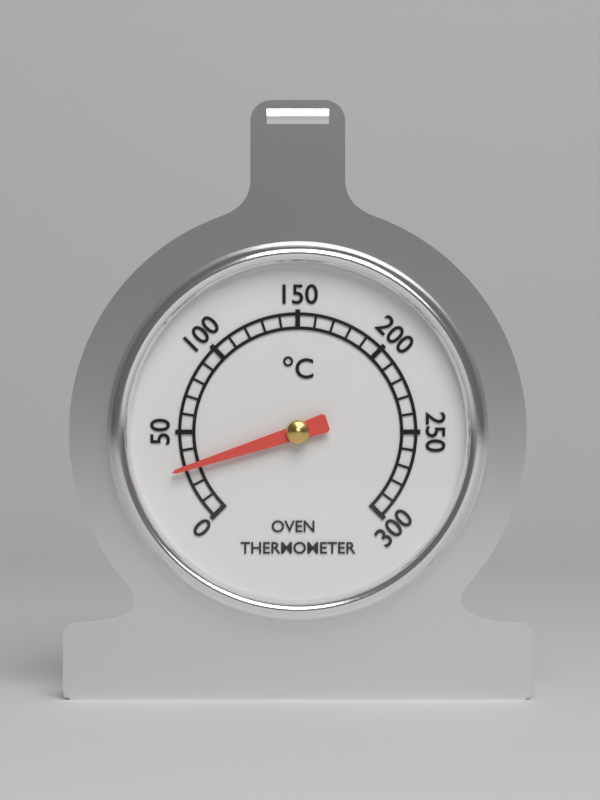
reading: 30 °C
